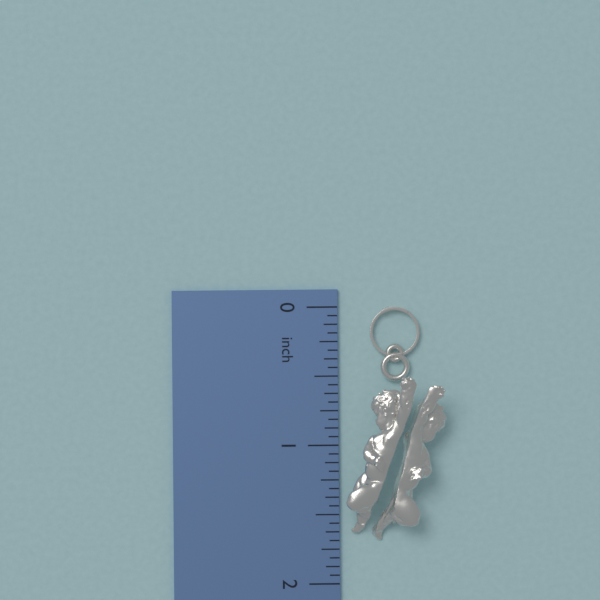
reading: 1.6875 inch
